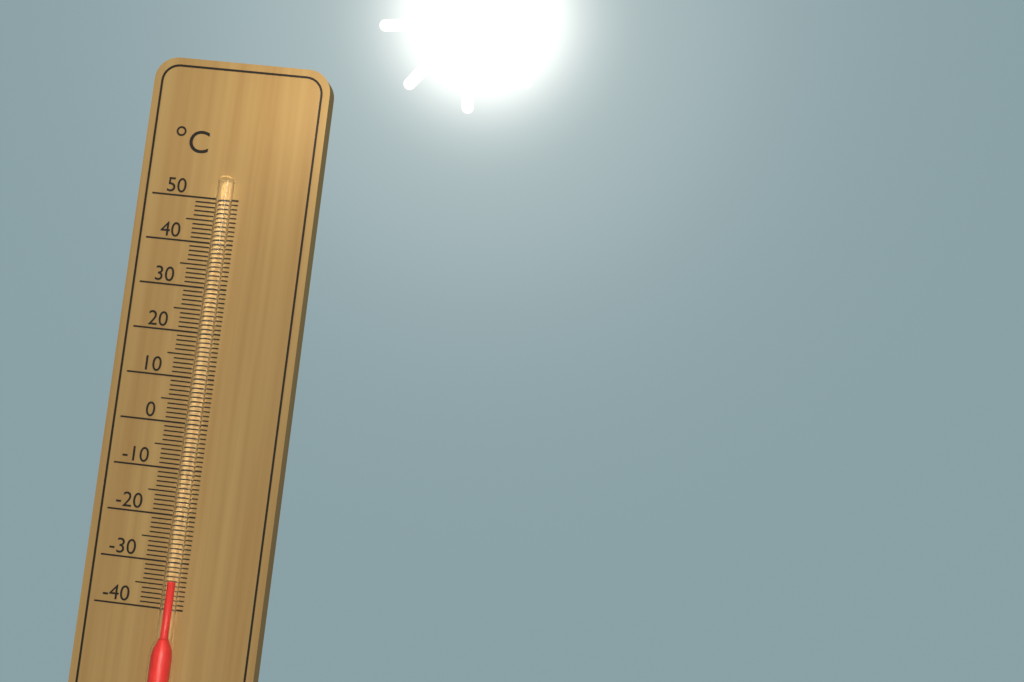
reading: -34 °C
